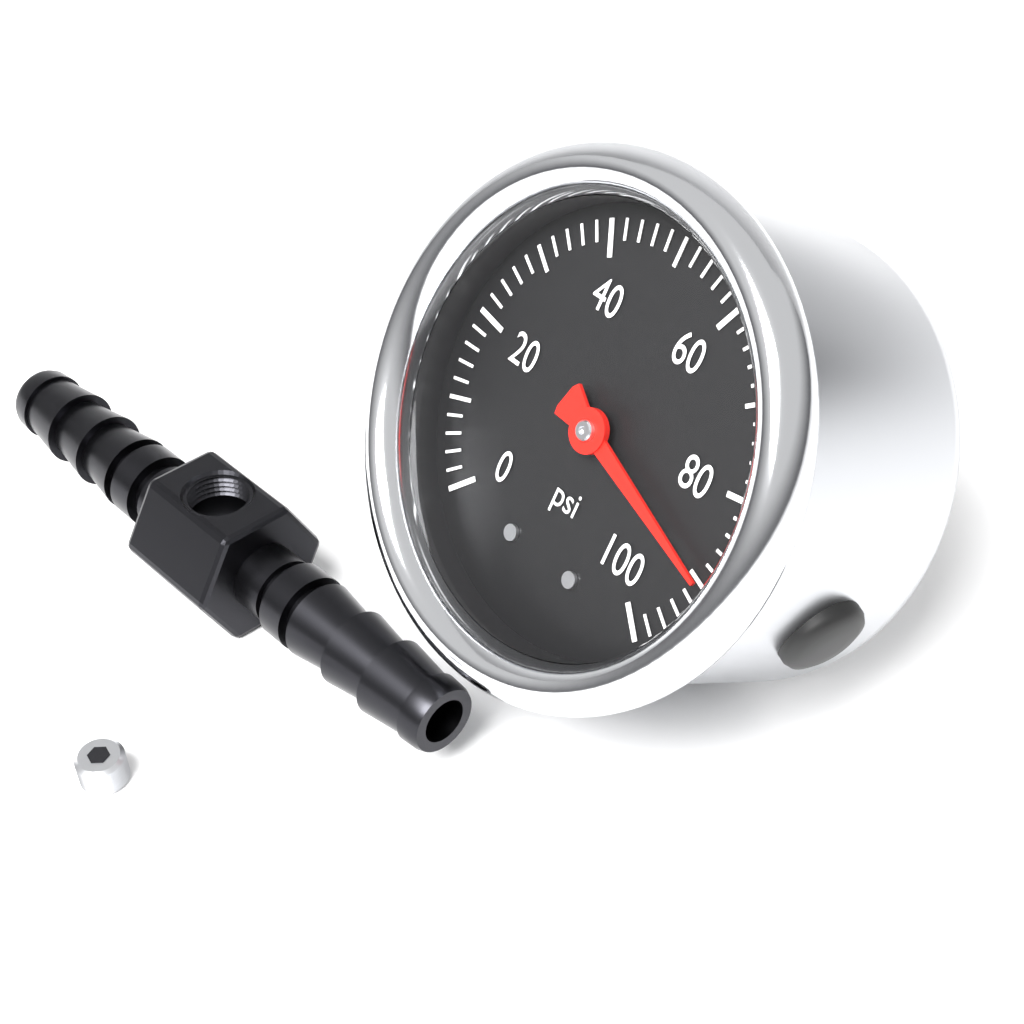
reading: 90 psi
